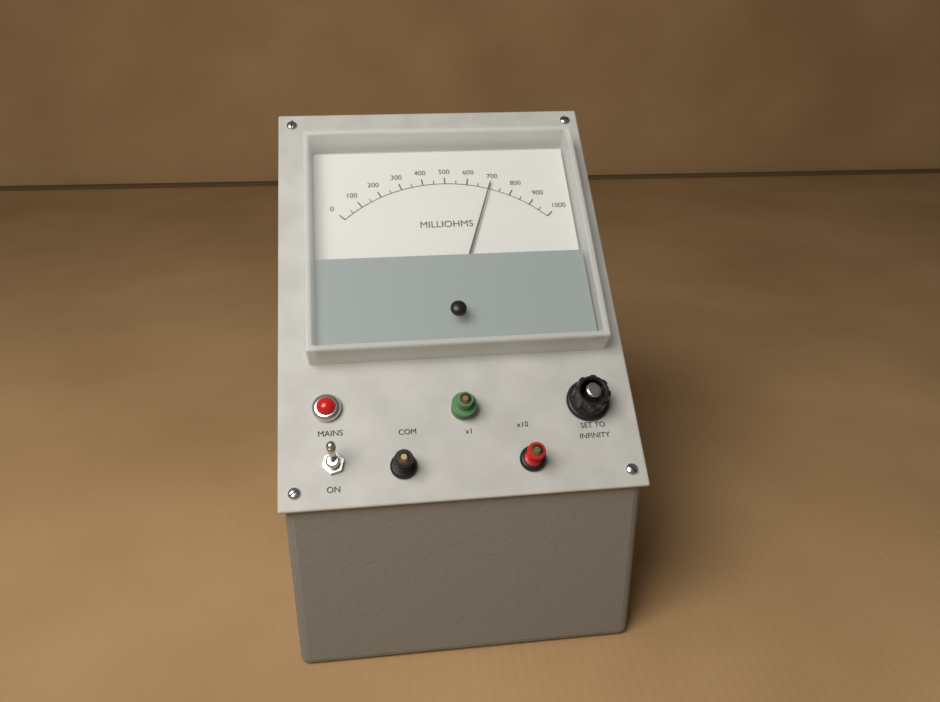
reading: 700 milliohms
